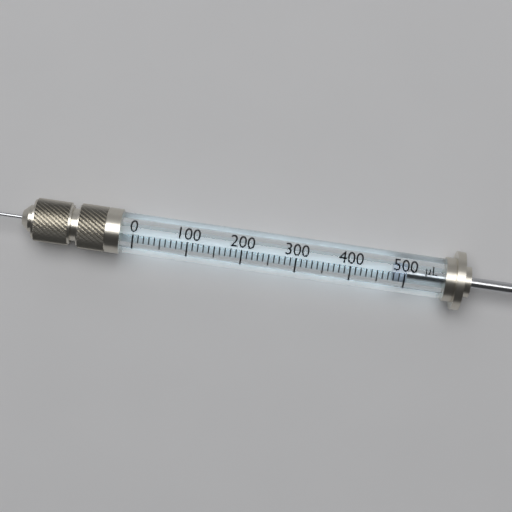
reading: 480 µL
